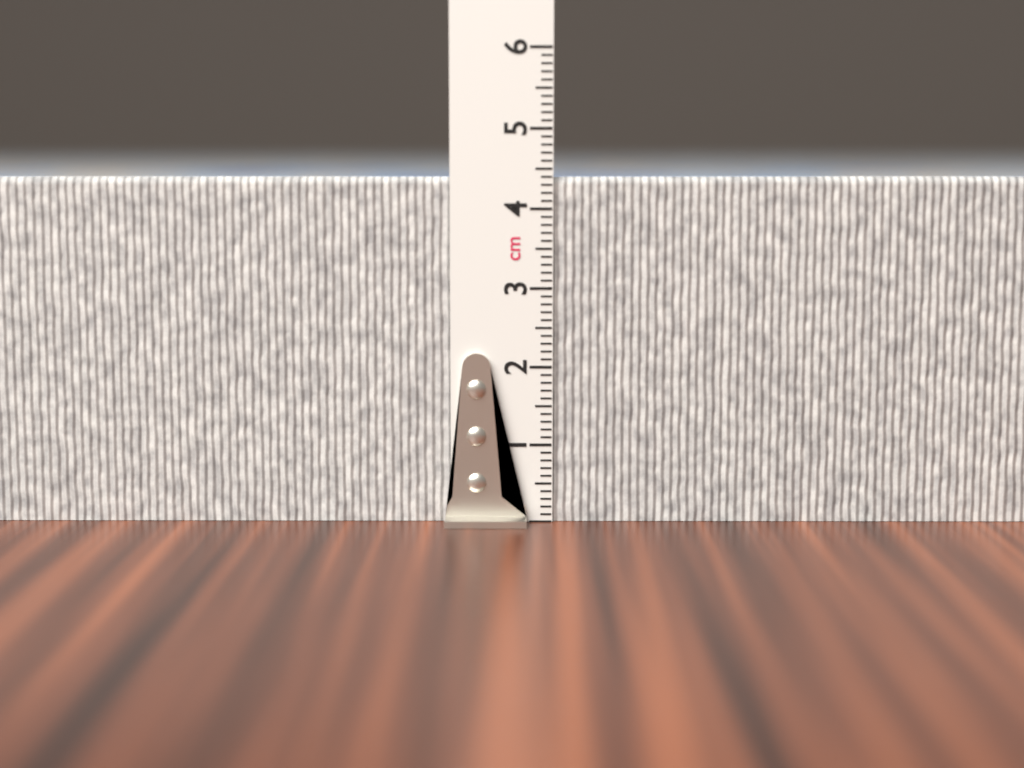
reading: 4.4 cm
